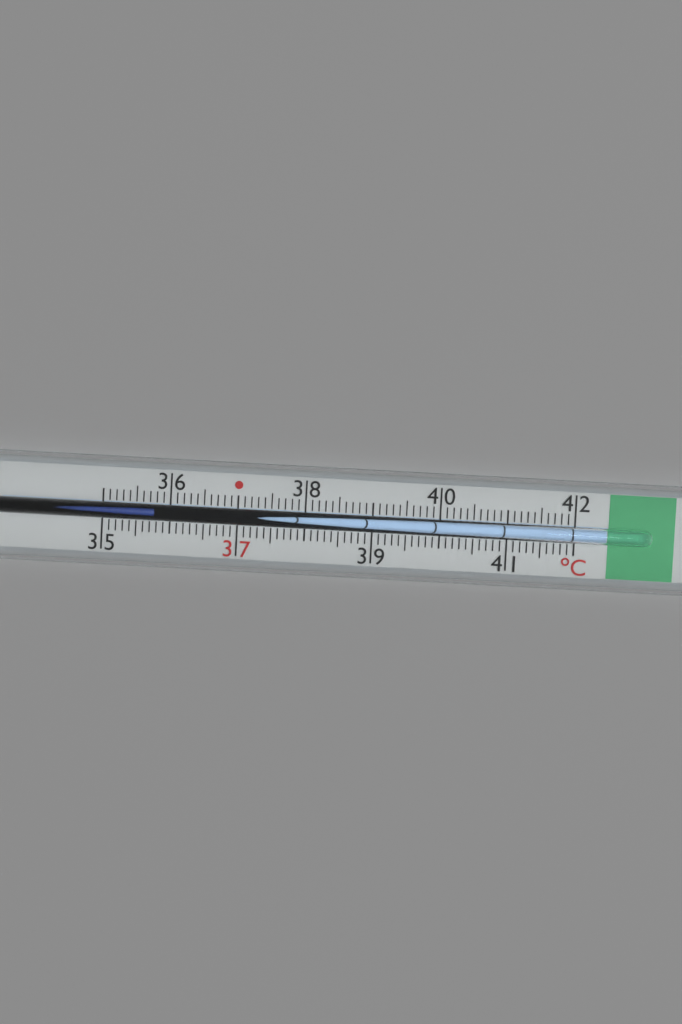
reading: 35.8 °C
